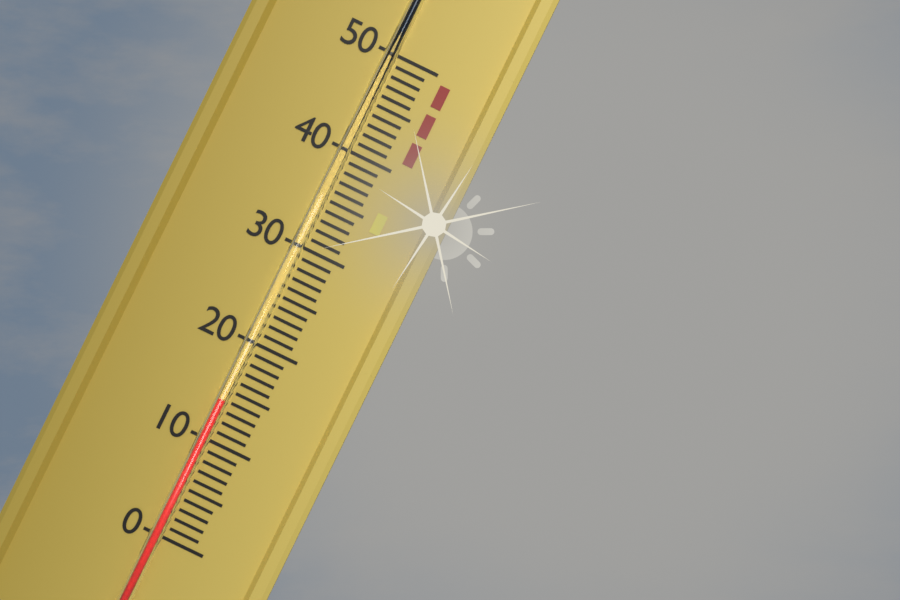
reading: 14 (no unit)
